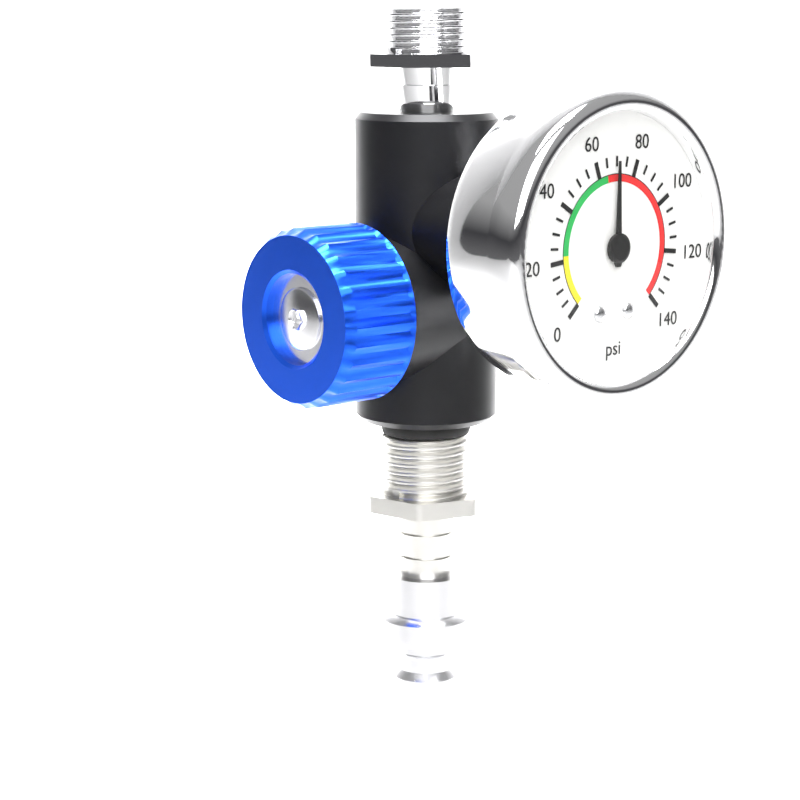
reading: 70 psi
